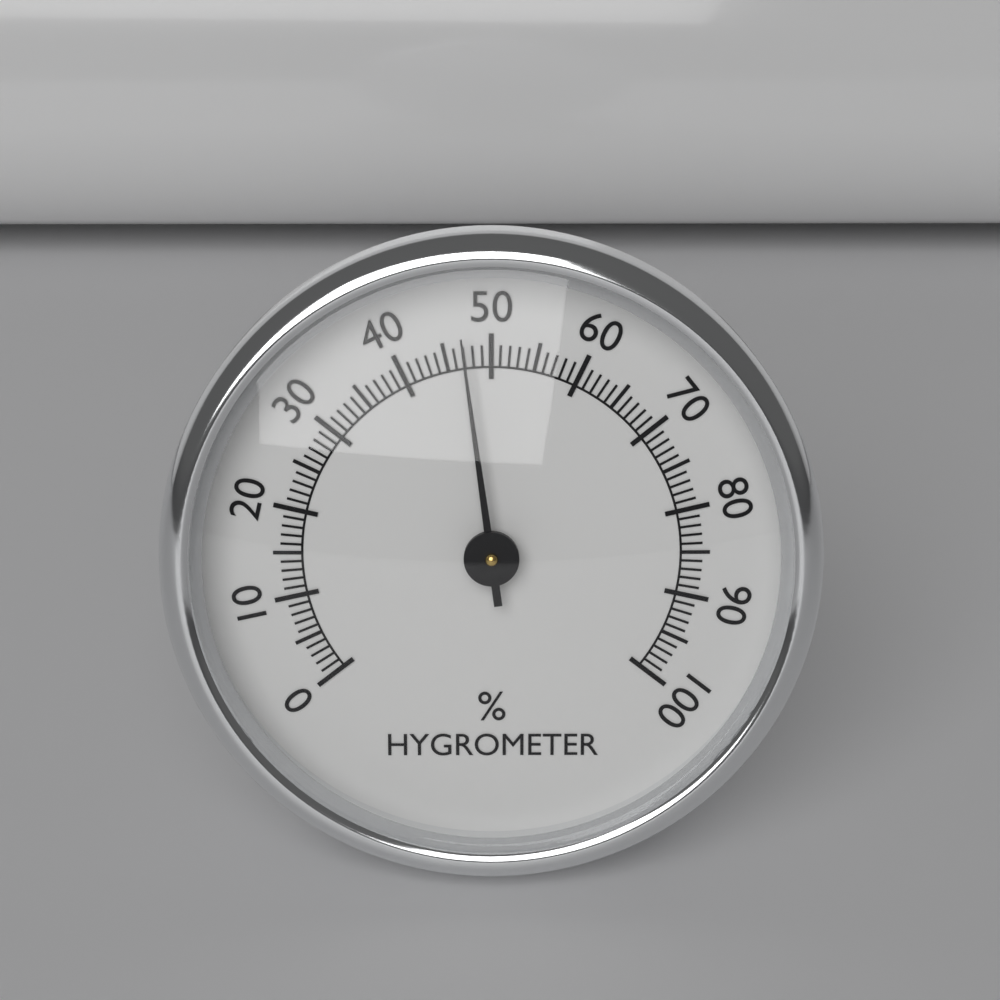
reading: 47 %
